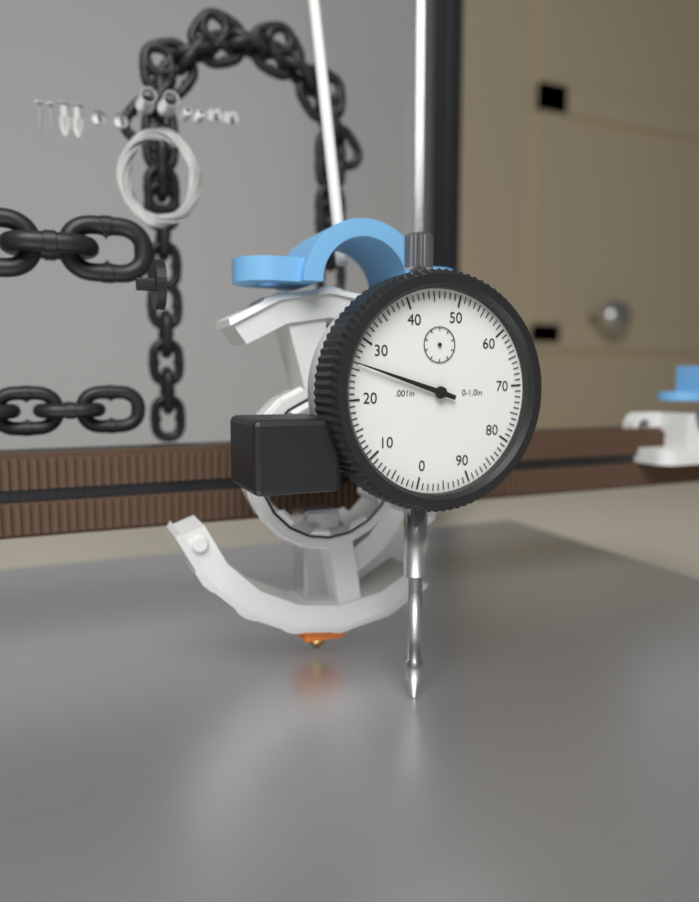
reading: 0.026 in
